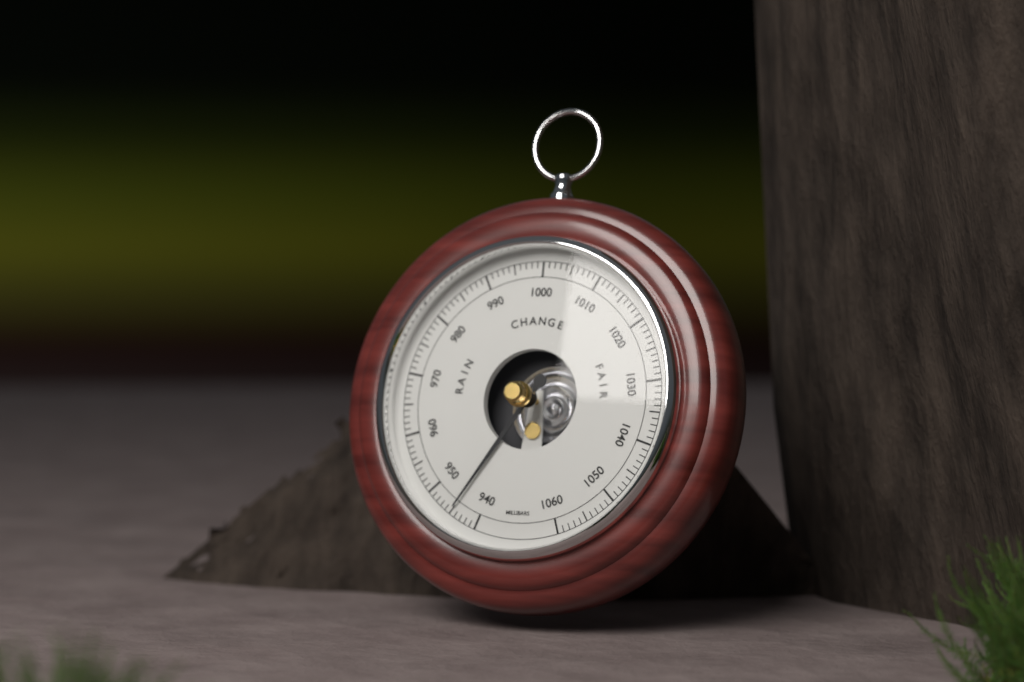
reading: 945 mbar
